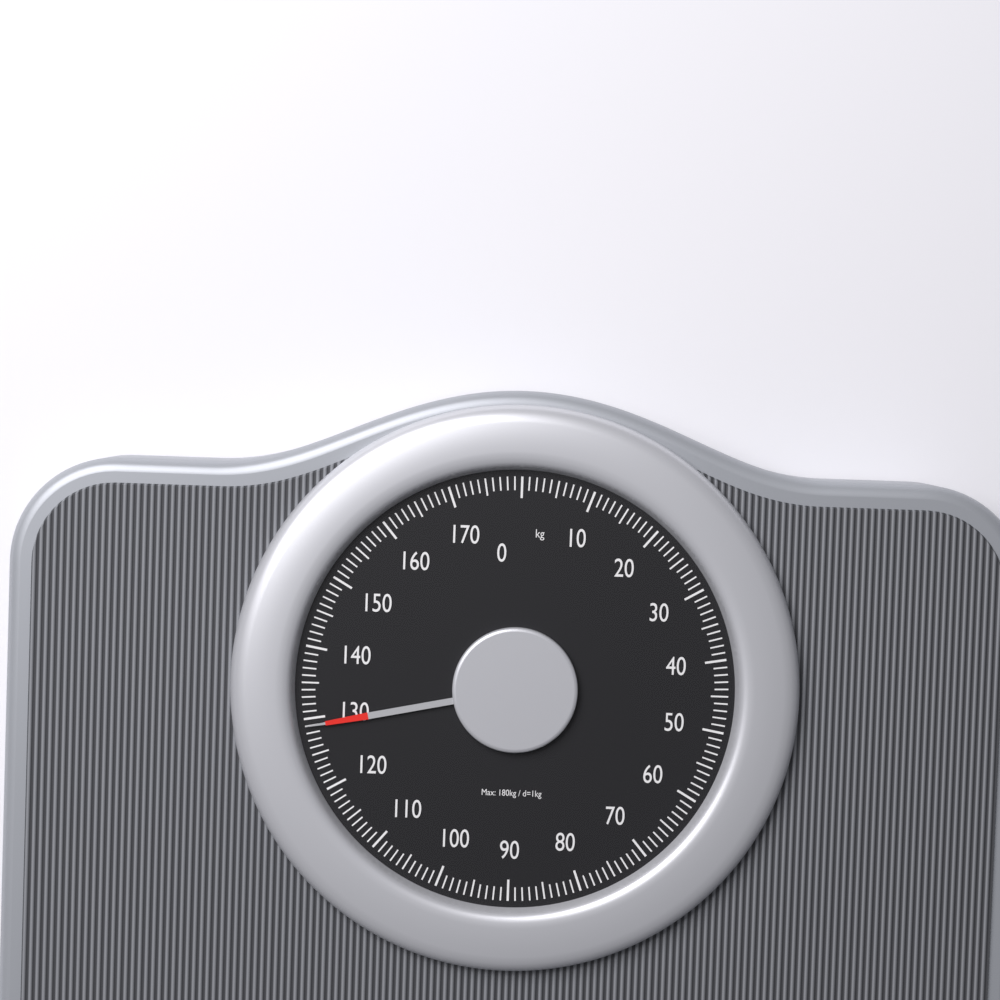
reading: 129 kg
